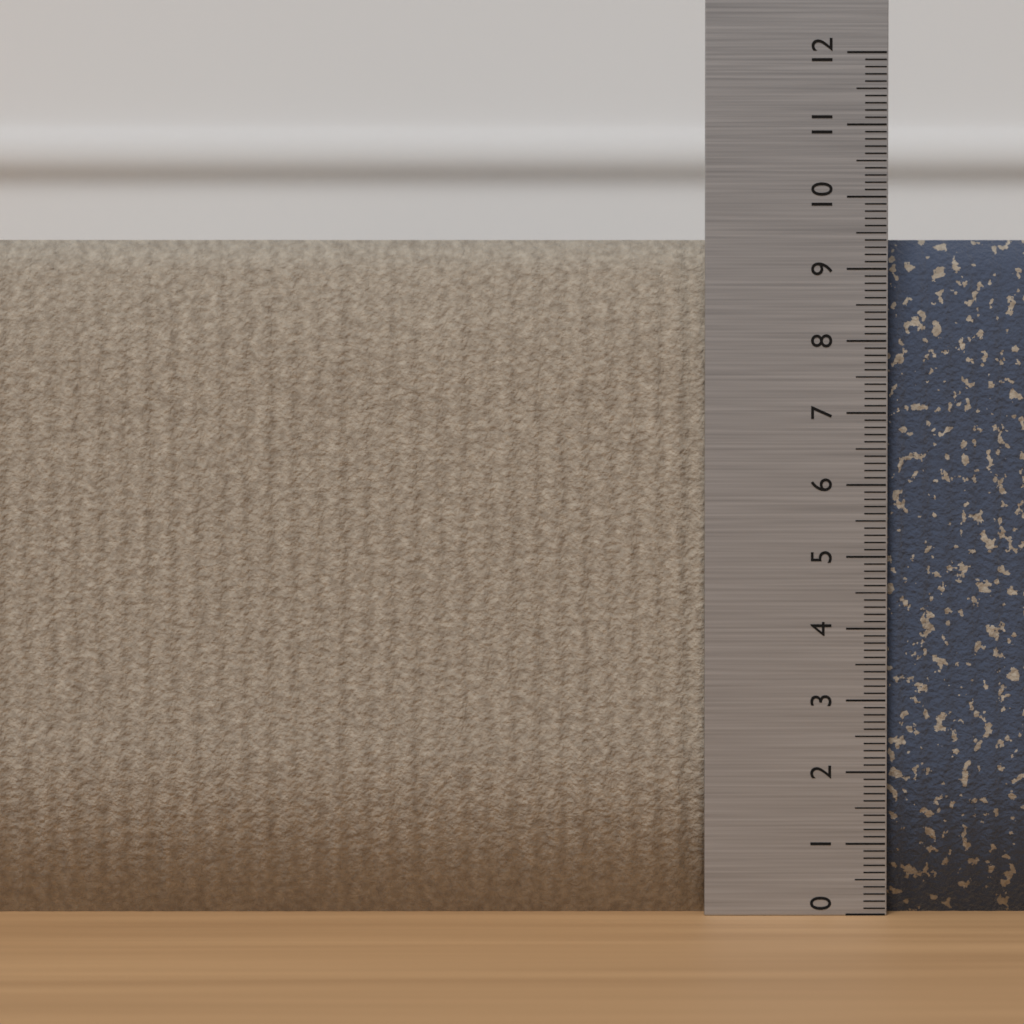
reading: 9.5 (no unit)
